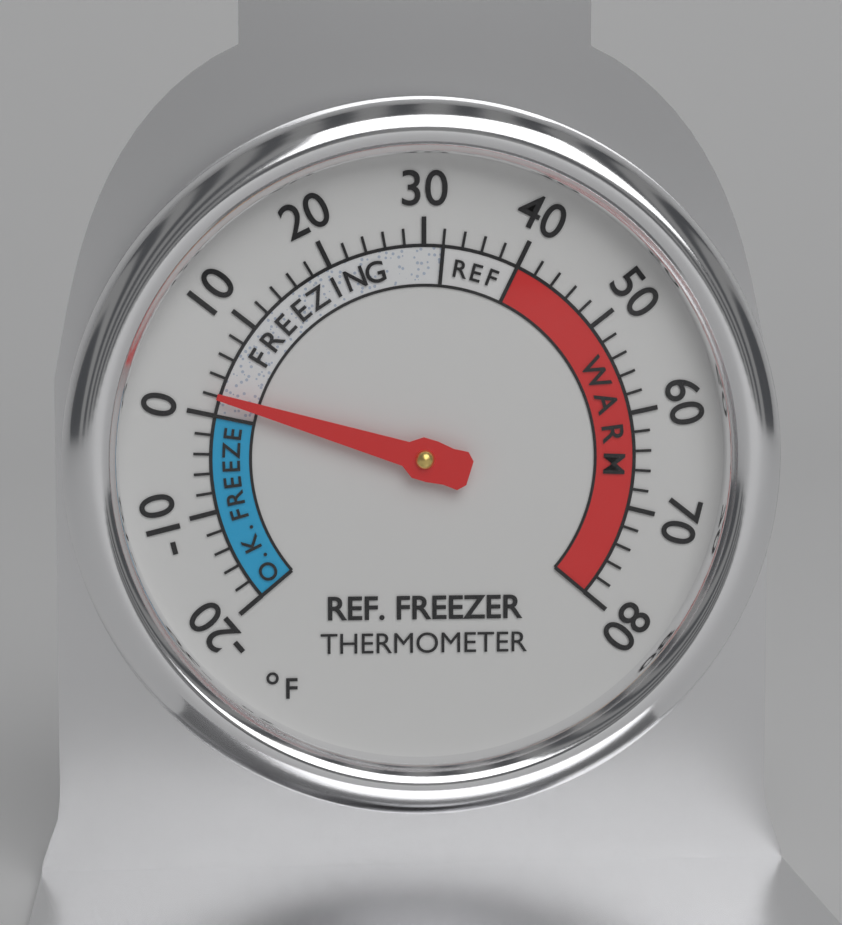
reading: 2 °F
